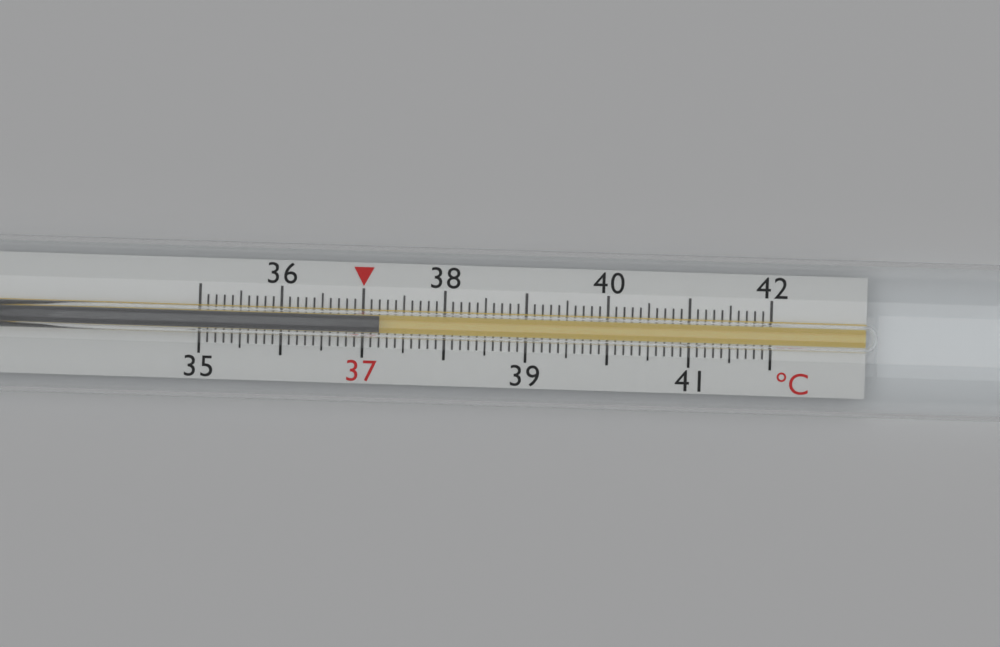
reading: 37.2 °C
